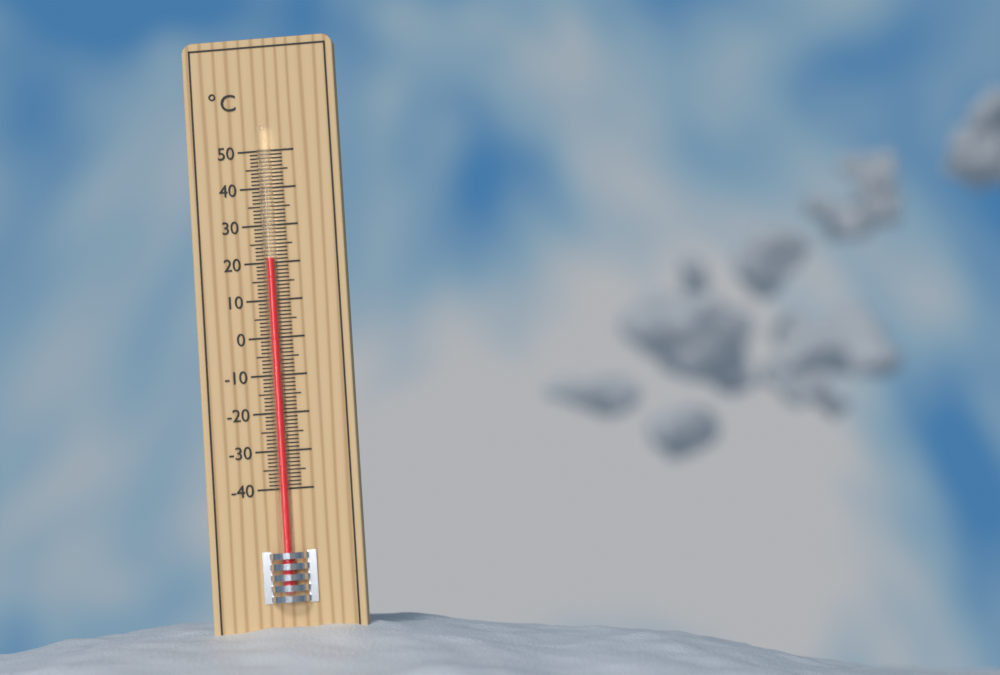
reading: 21 °C
